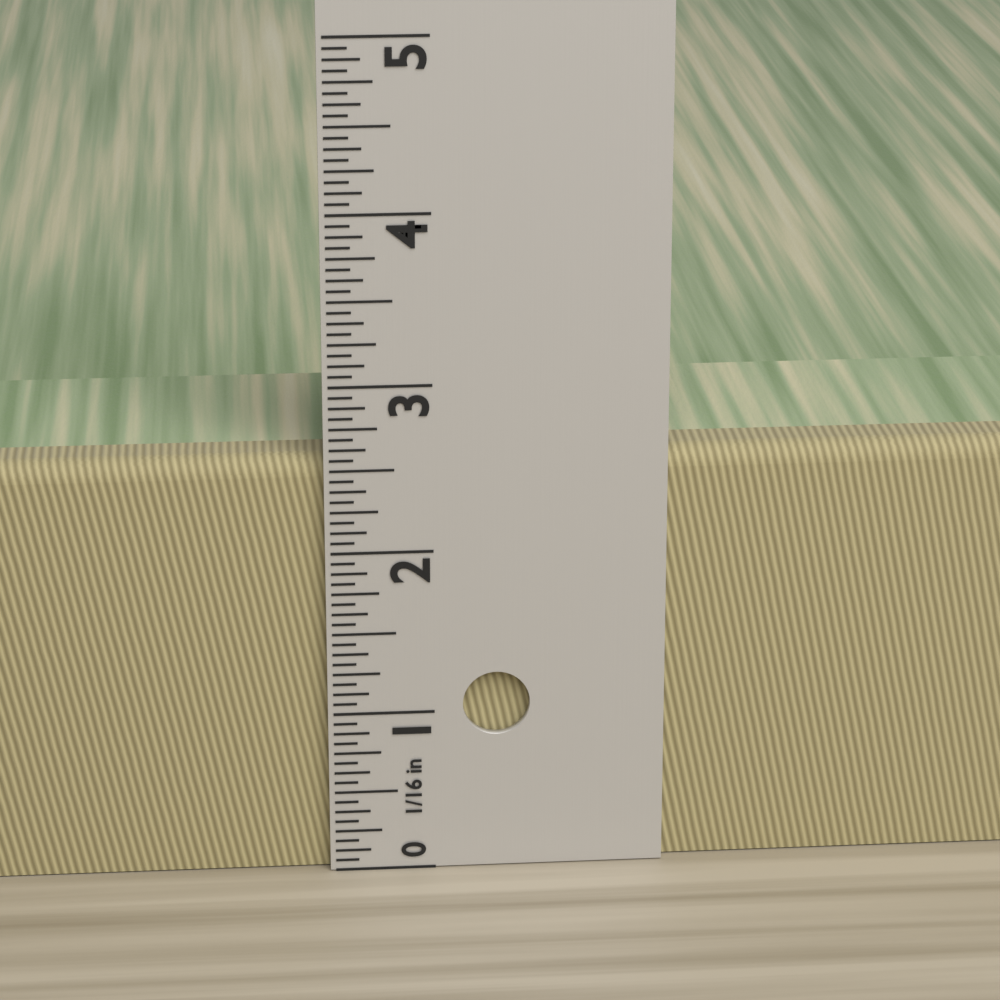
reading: 2.5625 in
